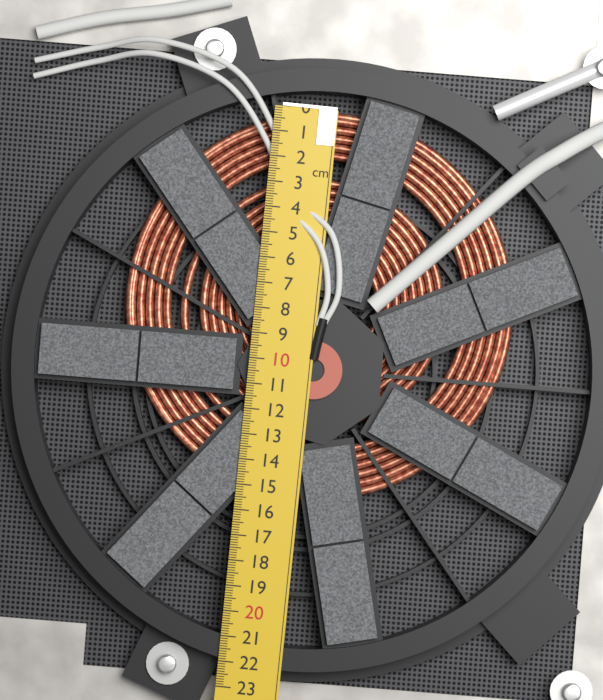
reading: 15.4 cm
